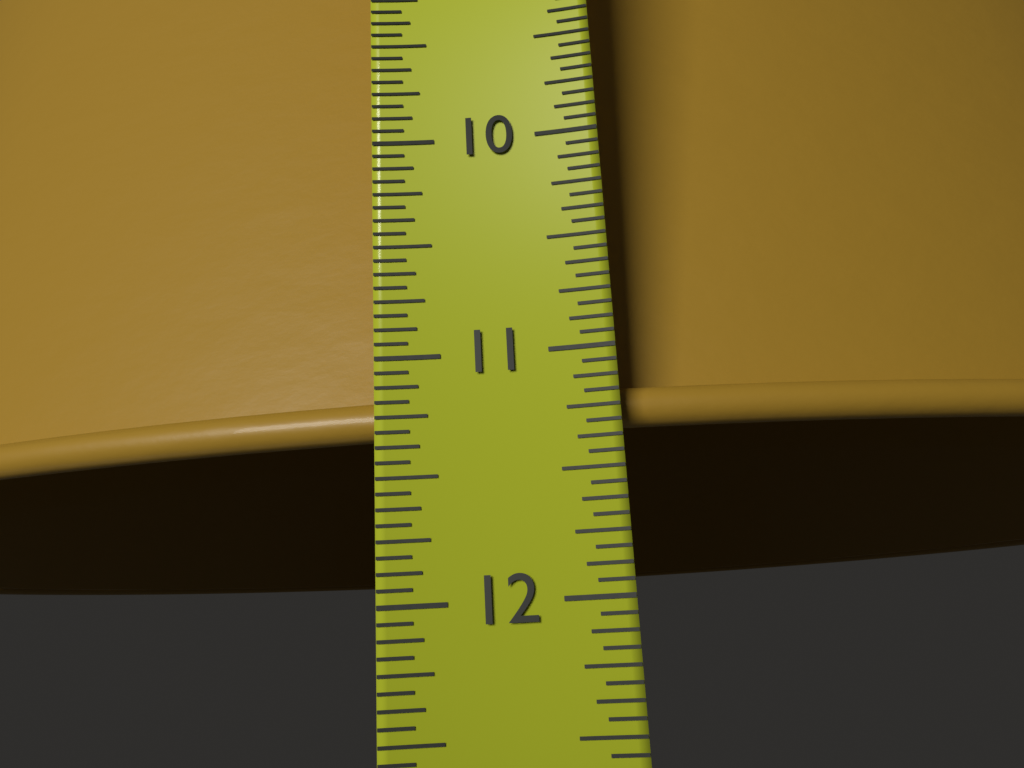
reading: 11.3125 in
